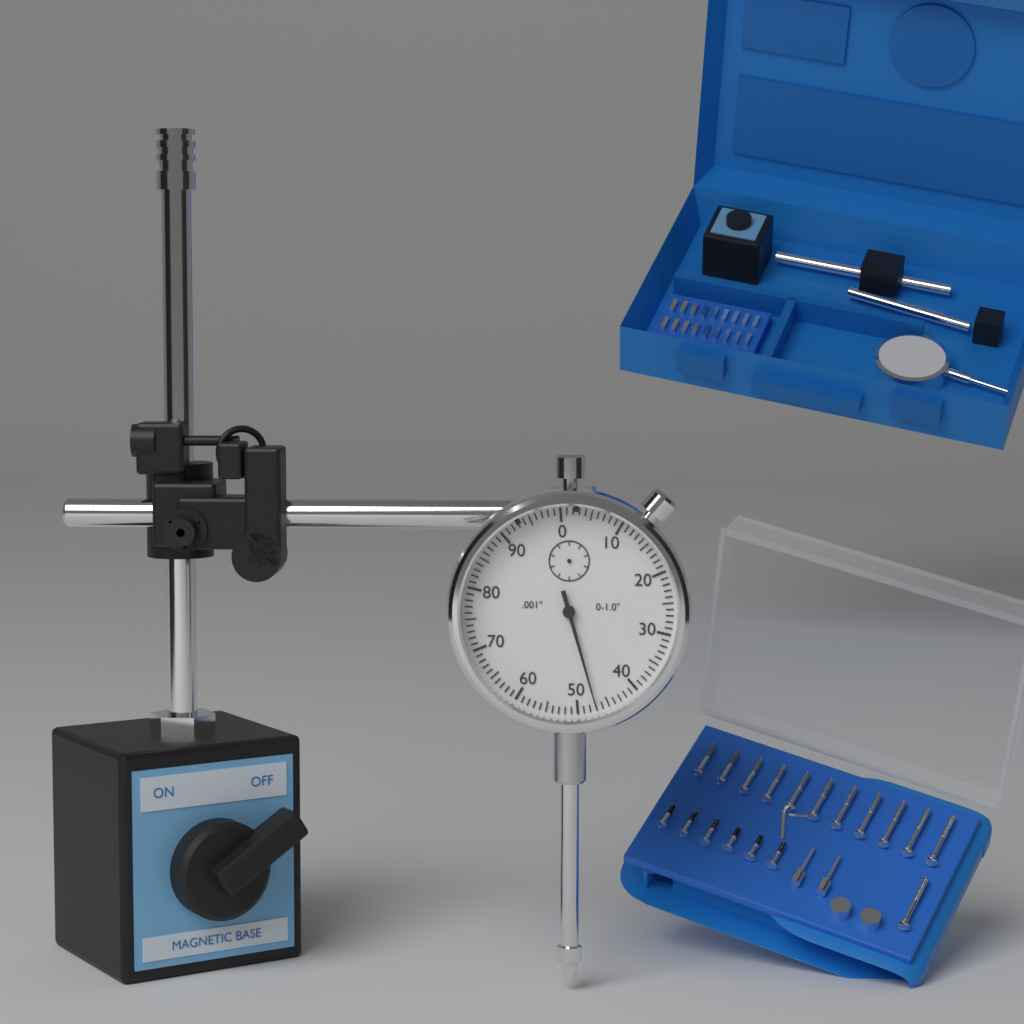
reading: 0.047 in
